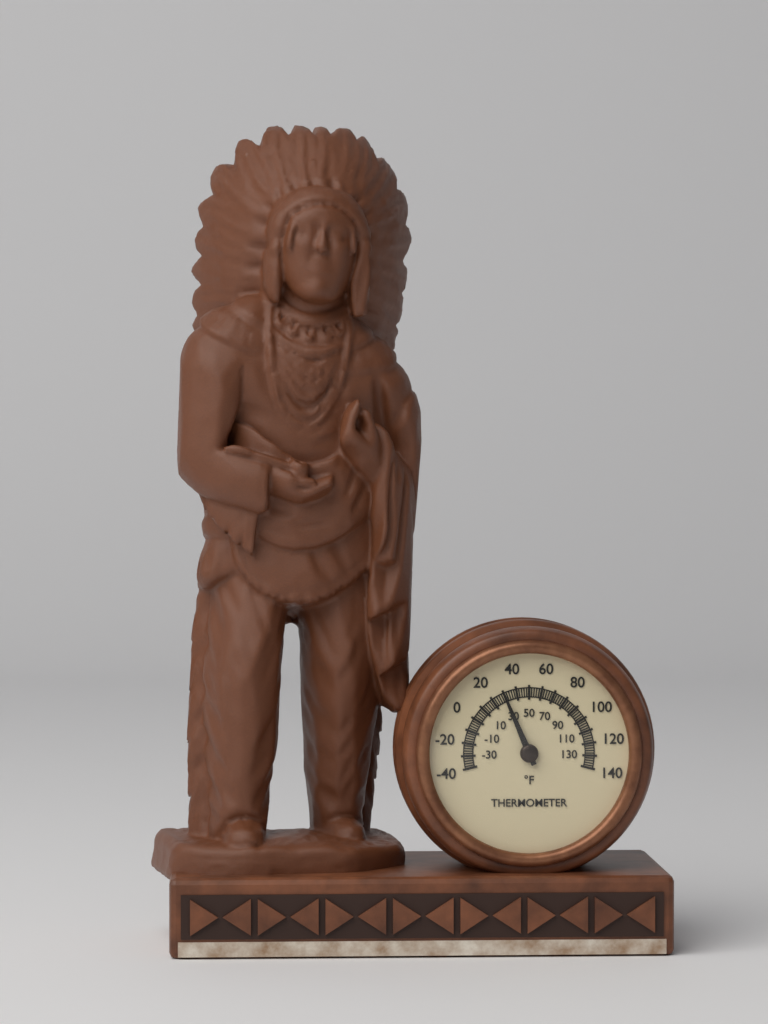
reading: 30 °F
